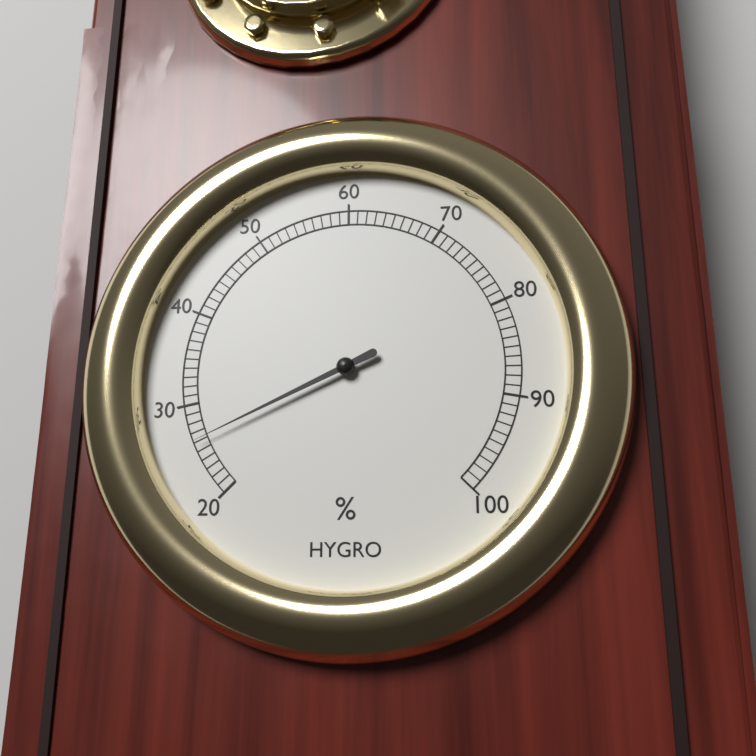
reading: 26 %
